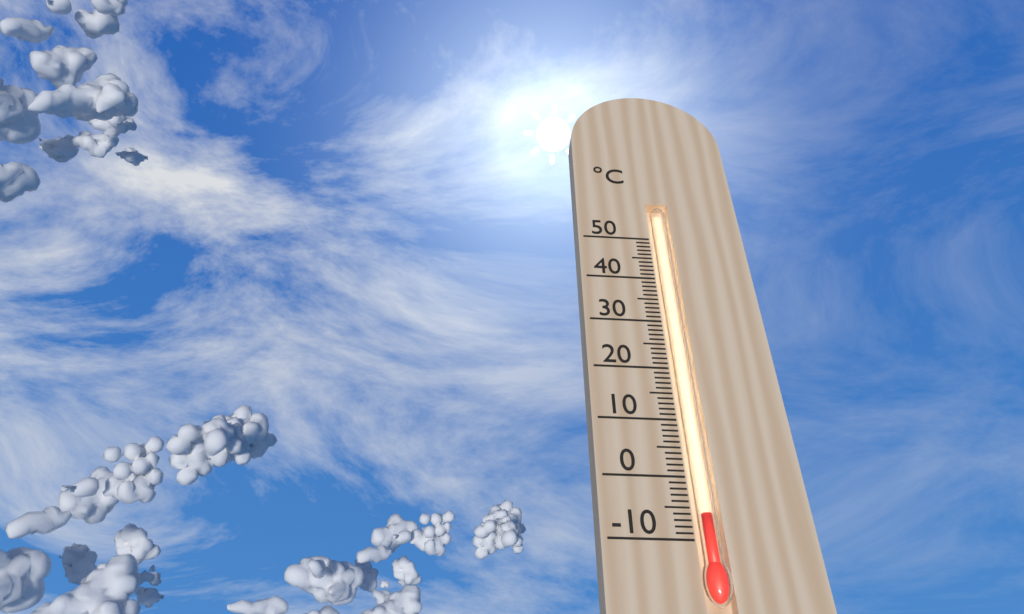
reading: -6 °C
